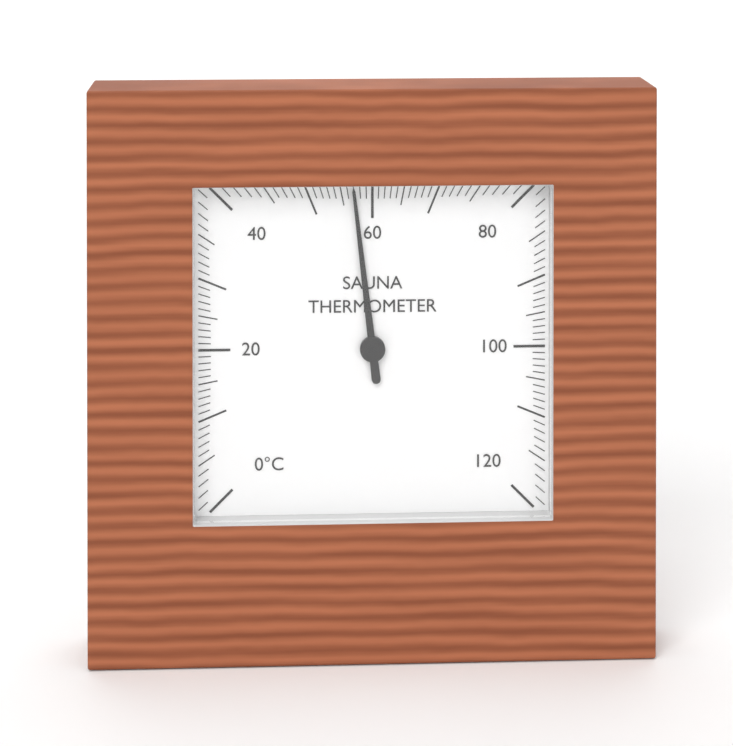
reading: 57 °C
